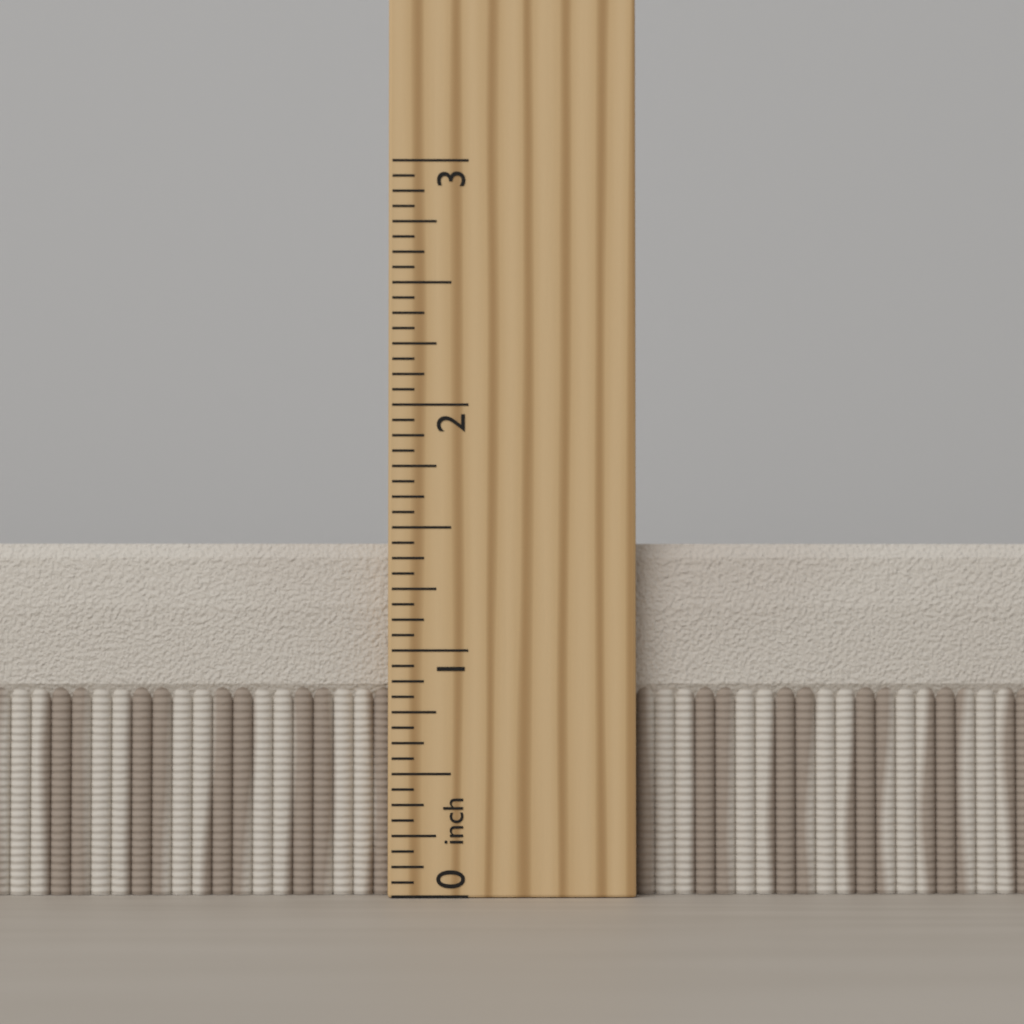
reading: 1.4375 inch
